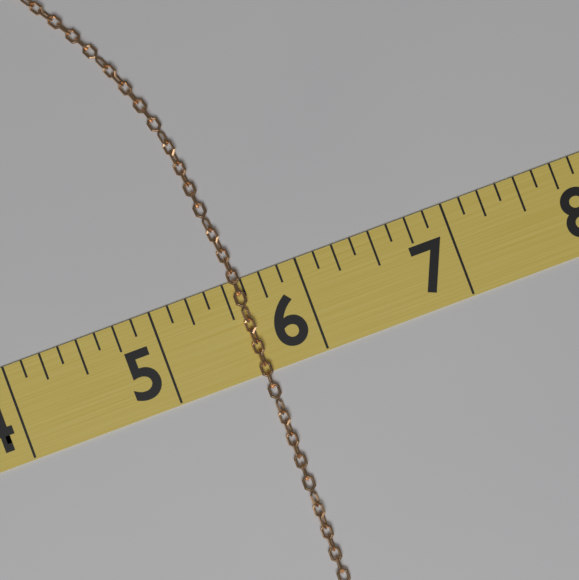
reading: 5.625 (no unit)
